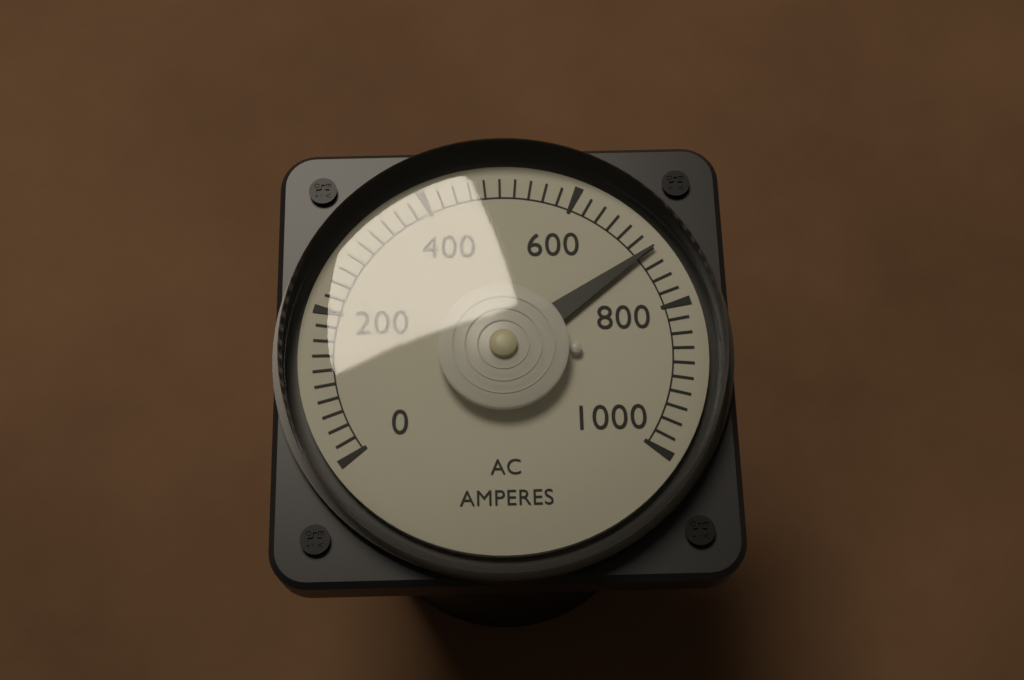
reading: 720 A
